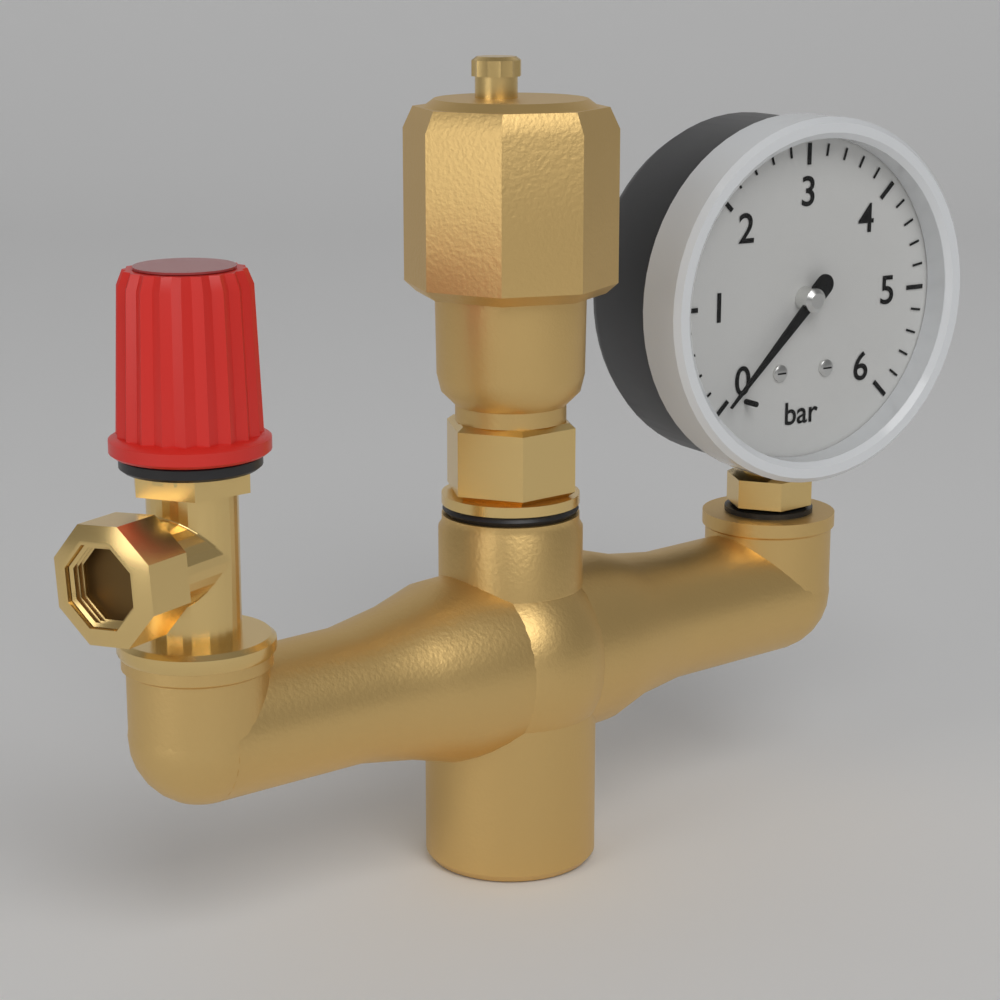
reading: 0.0 bar
